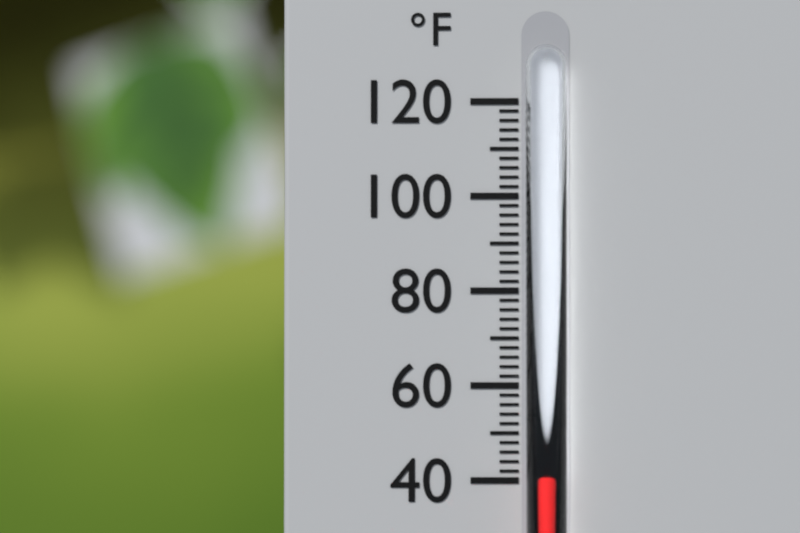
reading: 42 °F
